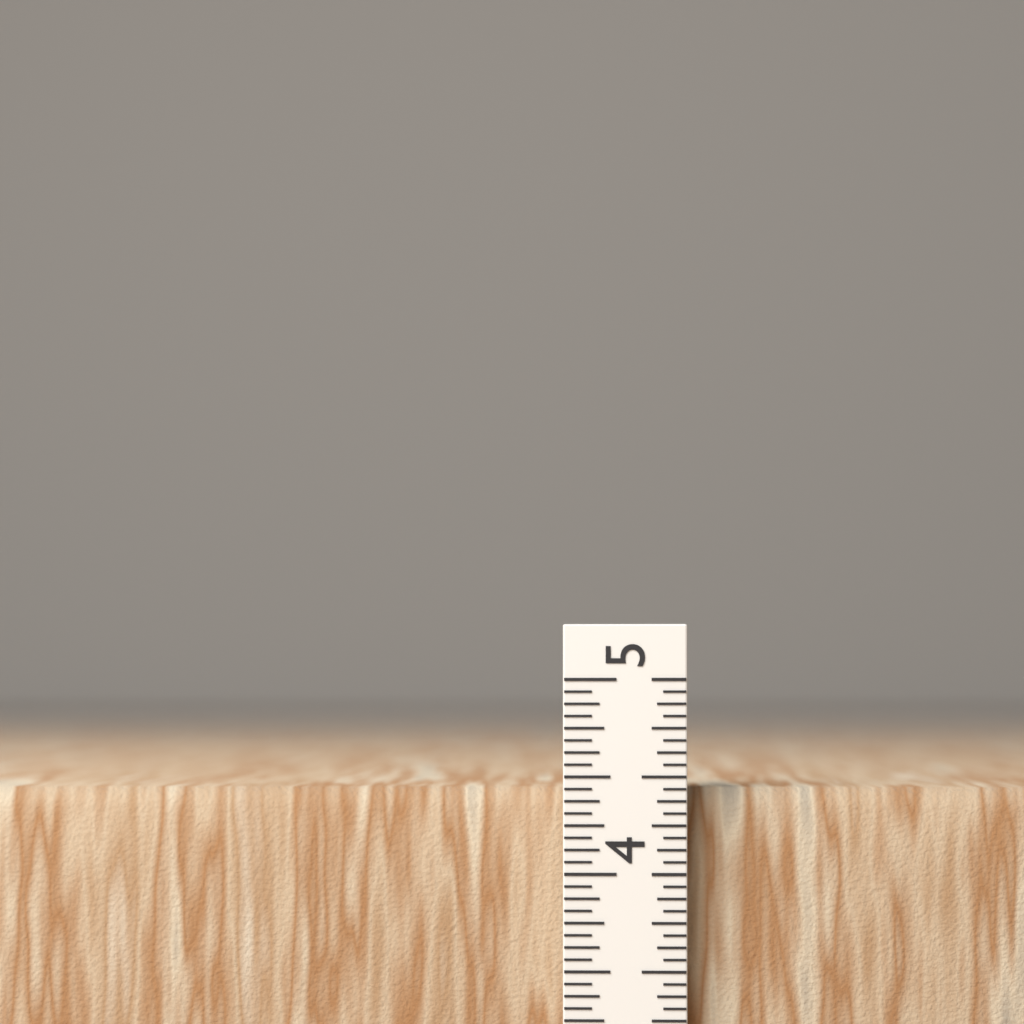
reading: 4.4375 in
